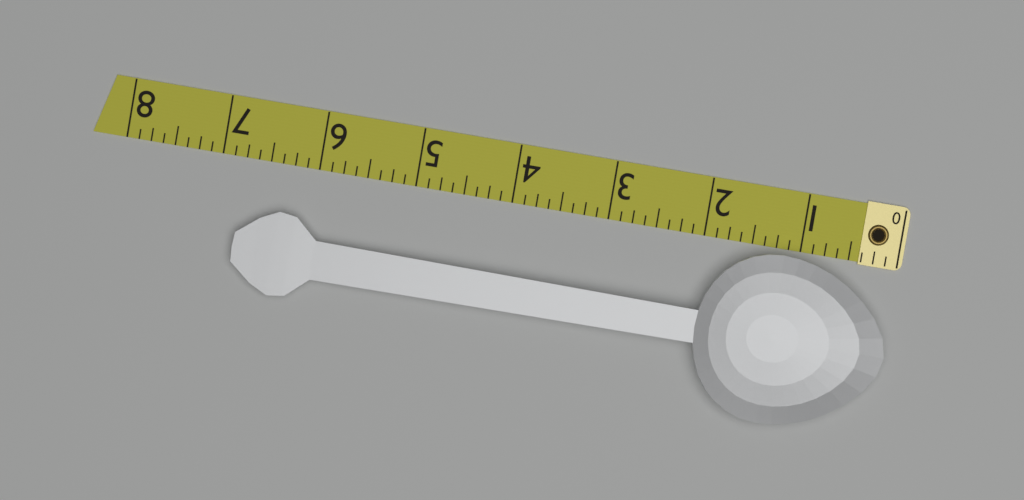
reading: 6.750 (no unit)
